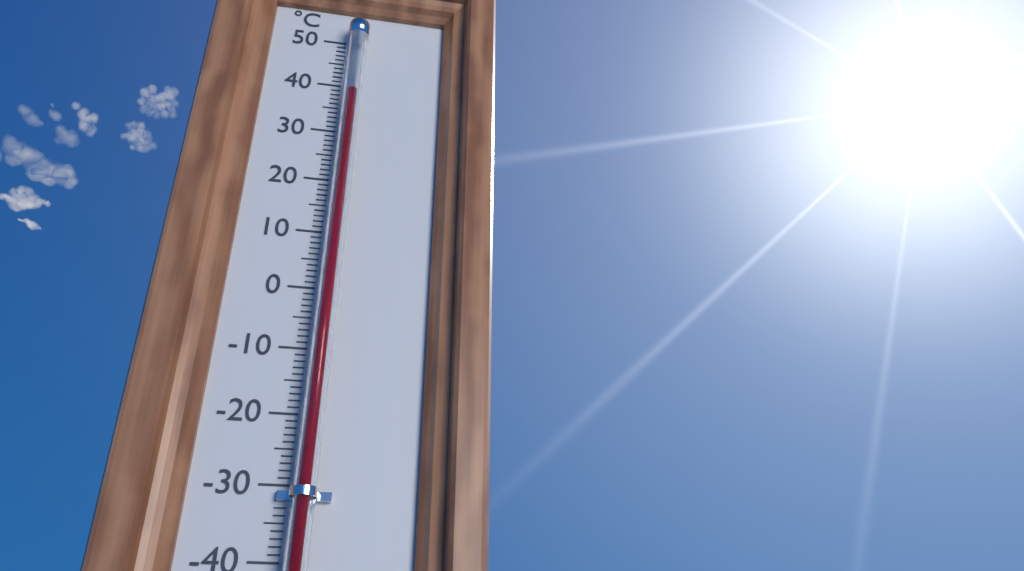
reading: 37 °C
